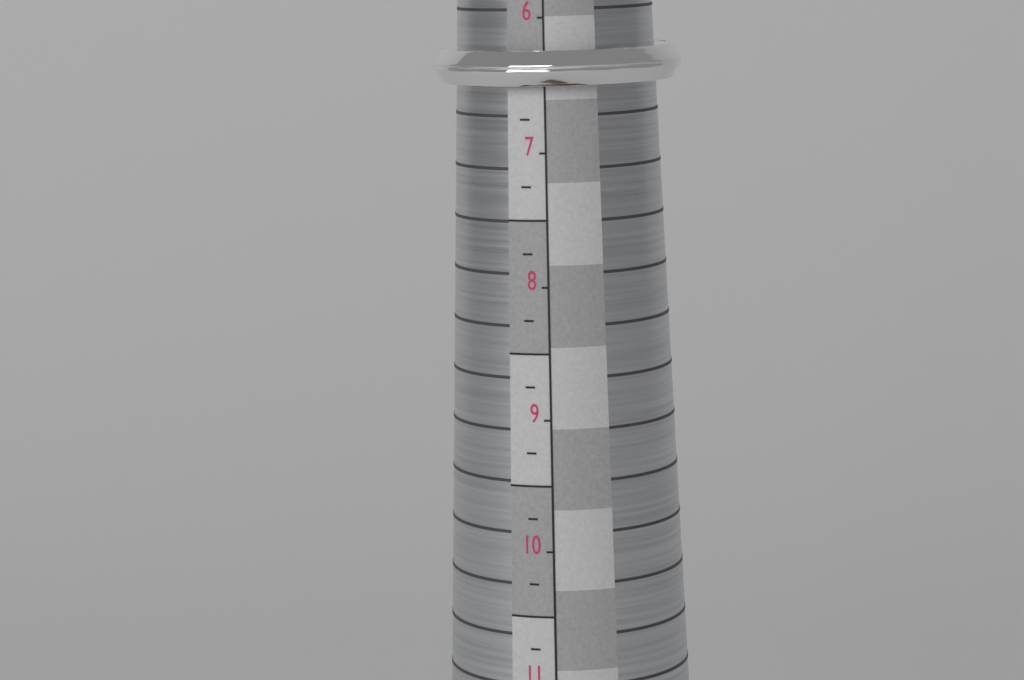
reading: 6.50 (no unit)
